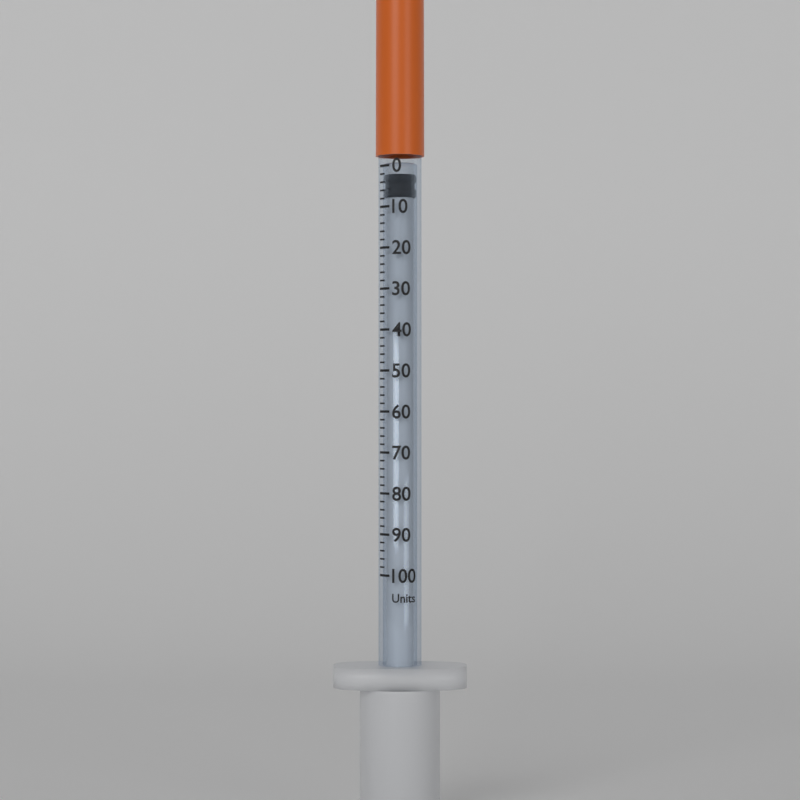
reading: 2 units
